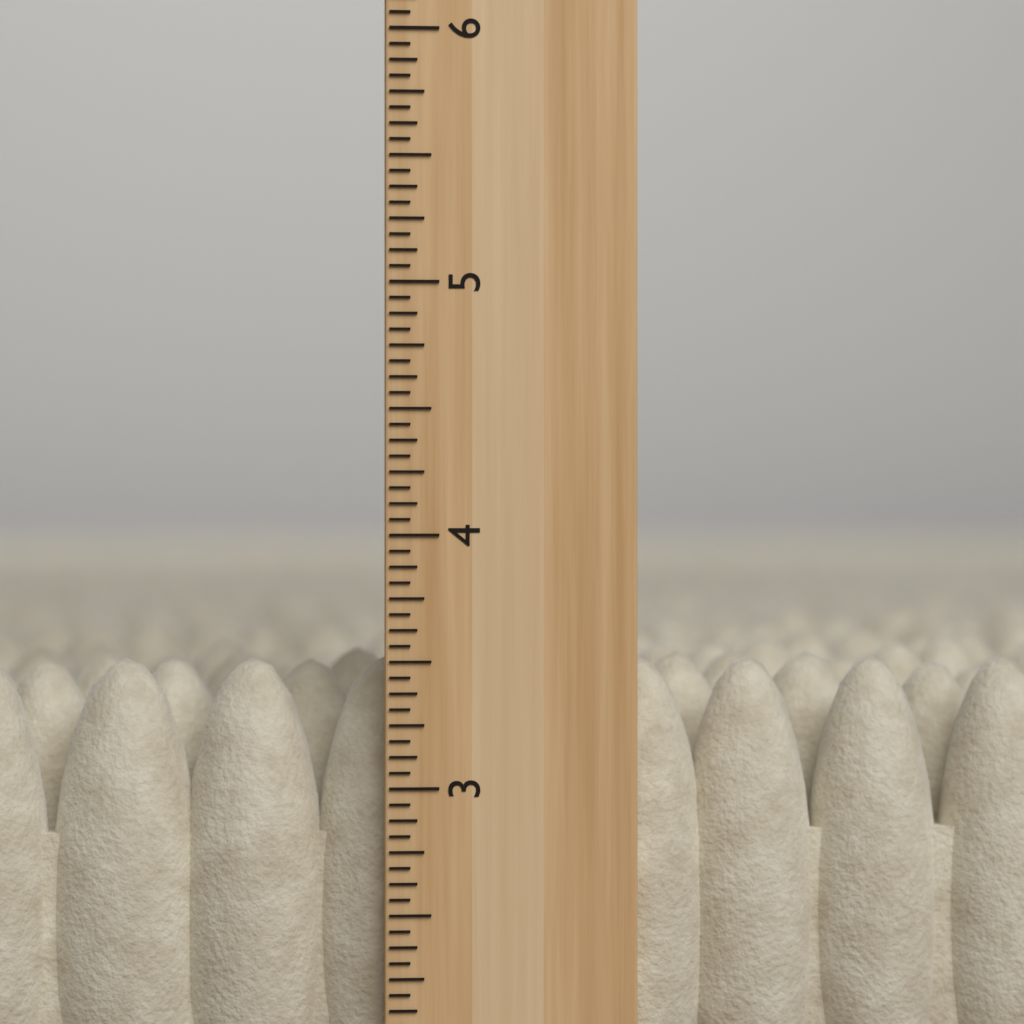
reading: 3.5000 inch
